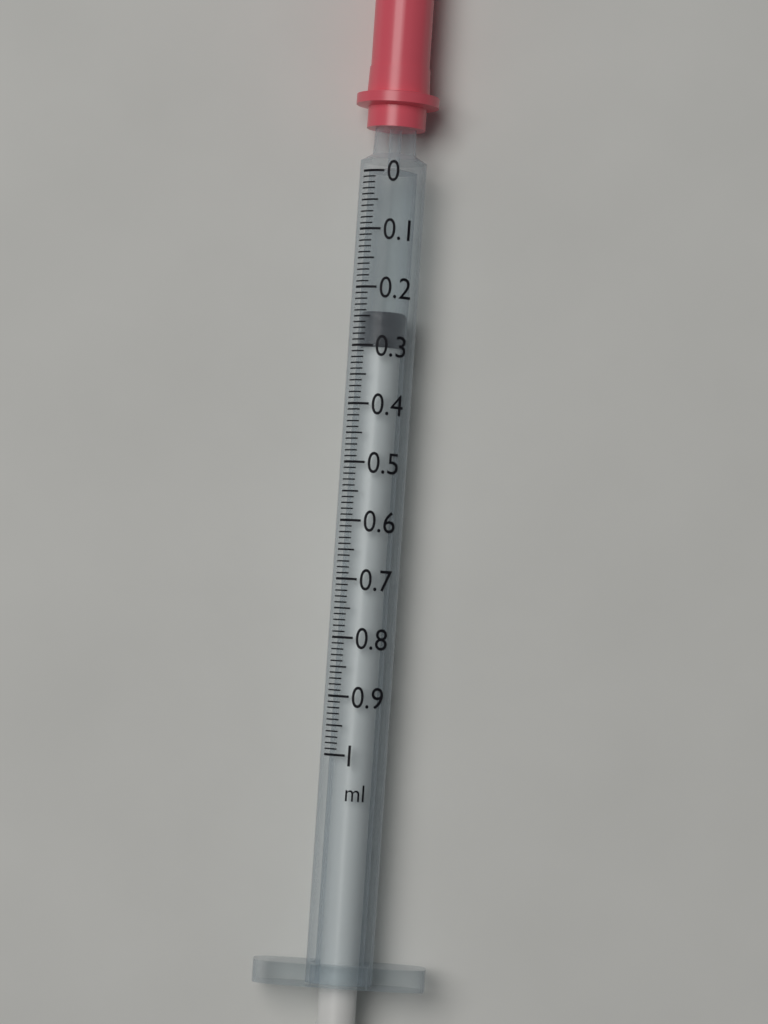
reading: 0.24 ml
